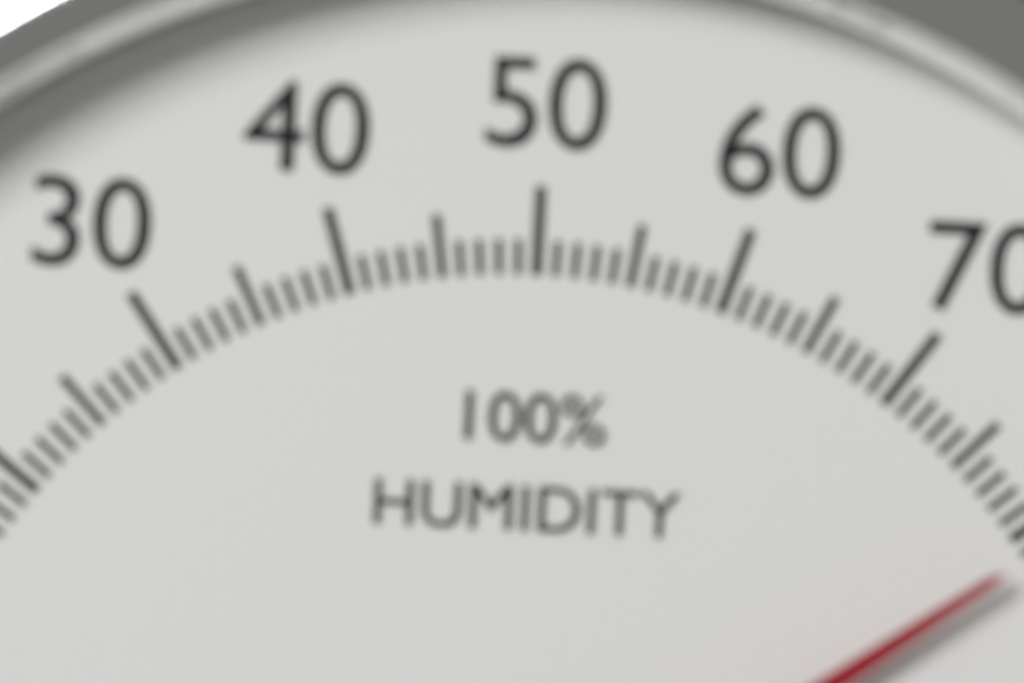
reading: 81 %
